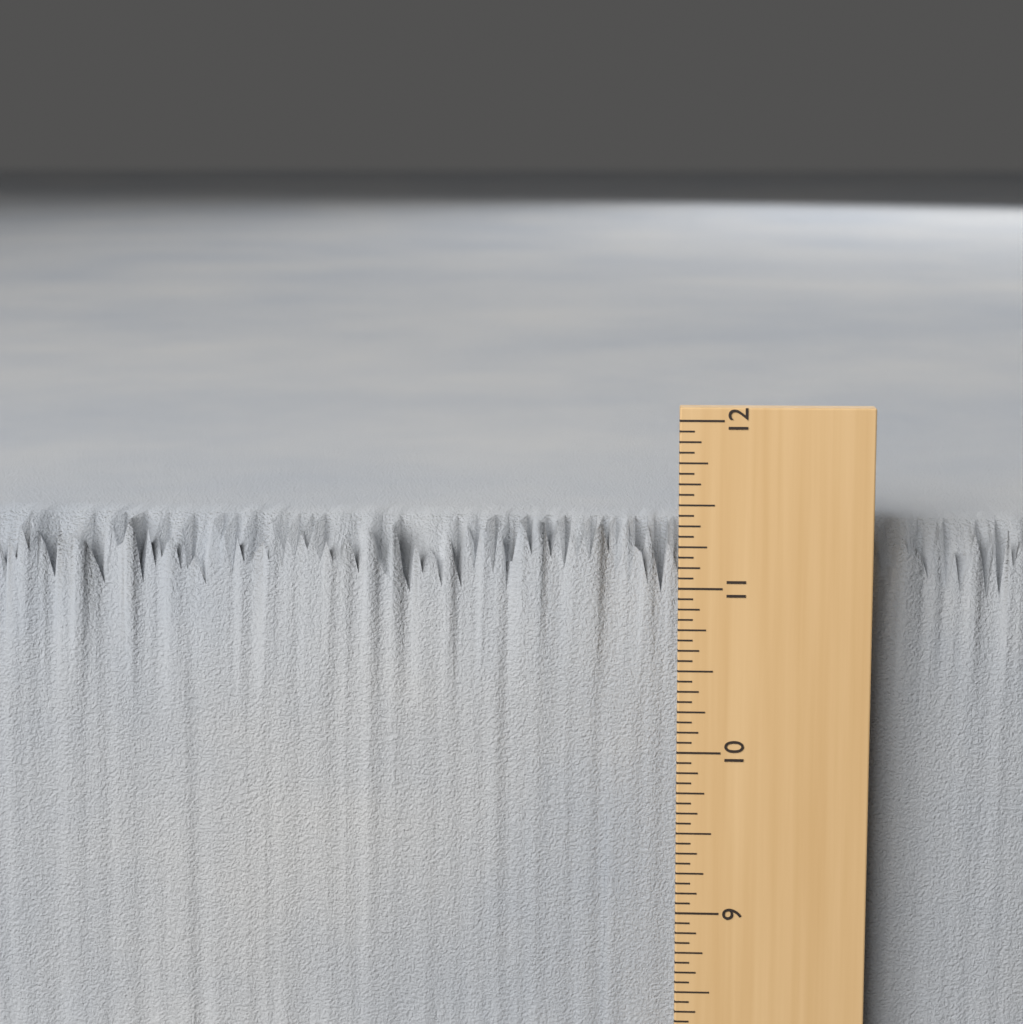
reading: 11.3125 in
